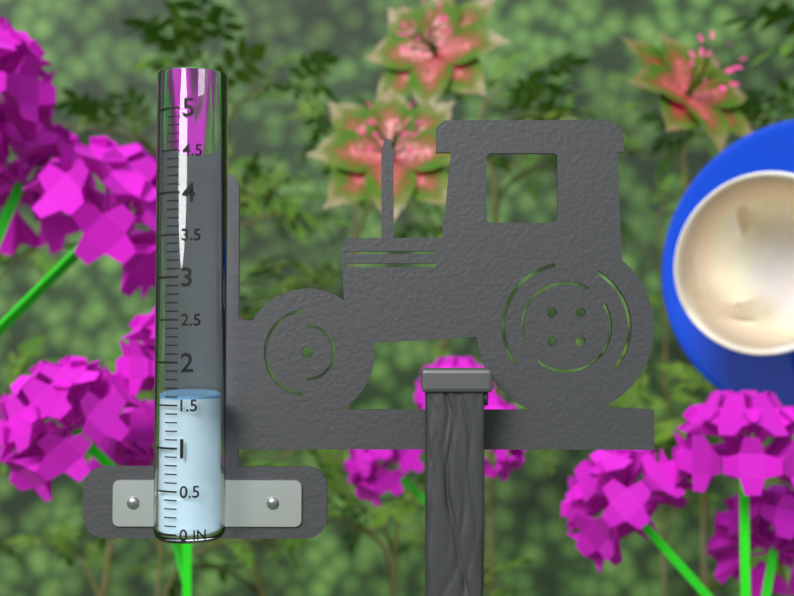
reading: 1.6 in
